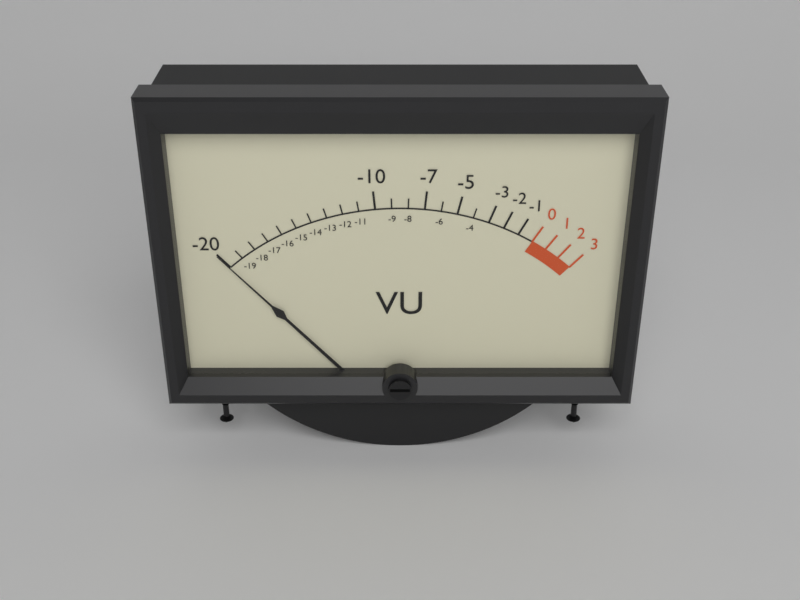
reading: -20 VU
